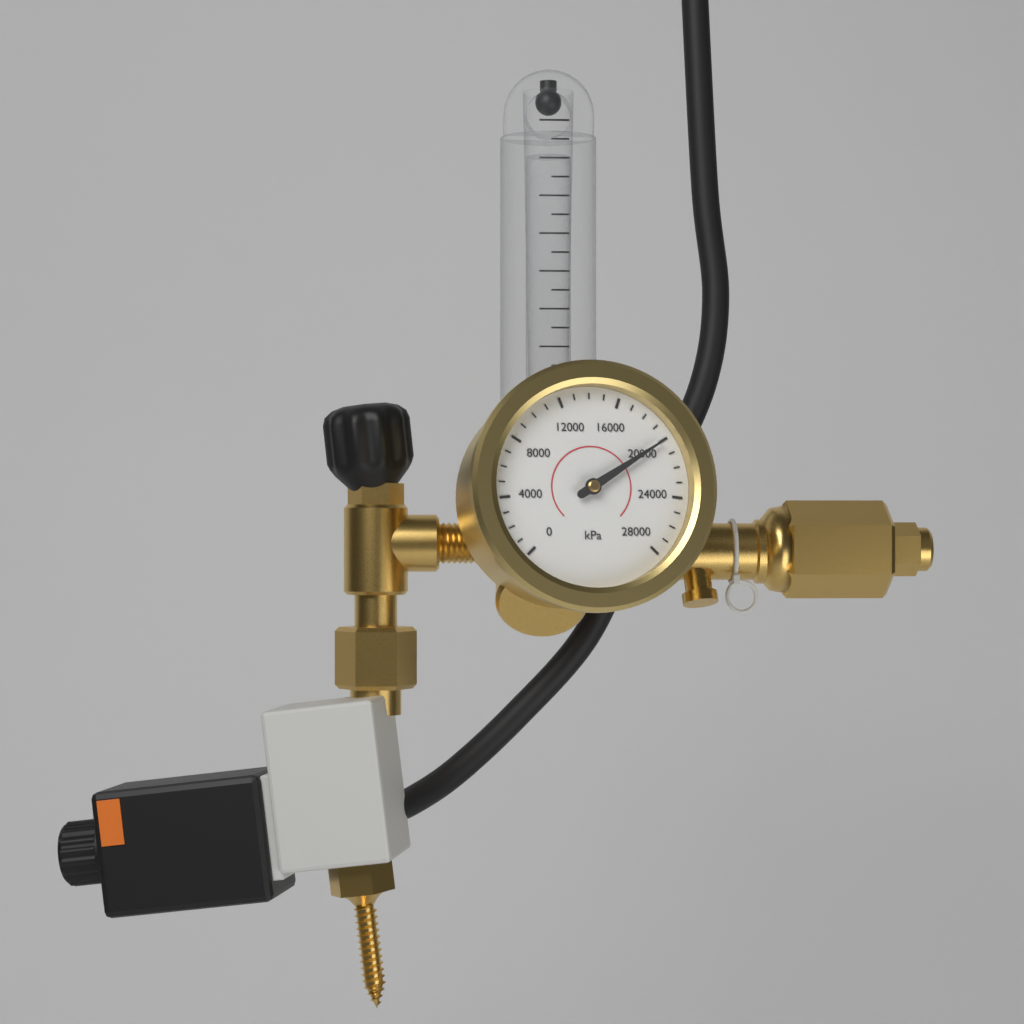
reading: 20000 kPa
